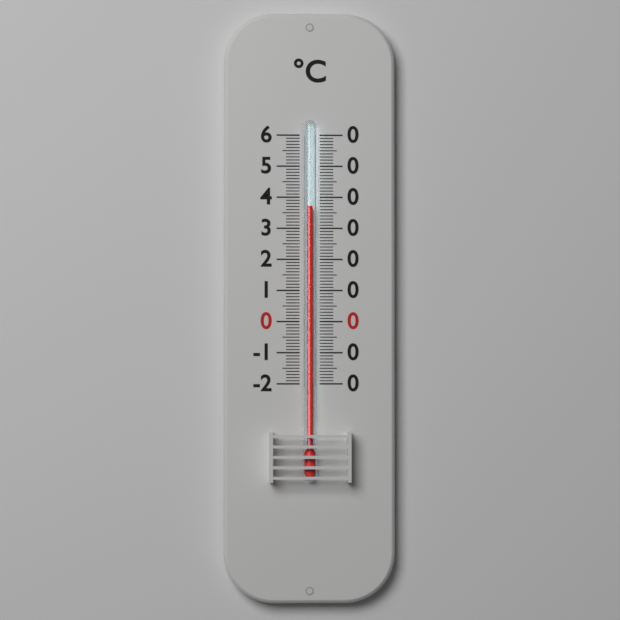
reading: 37 °C
